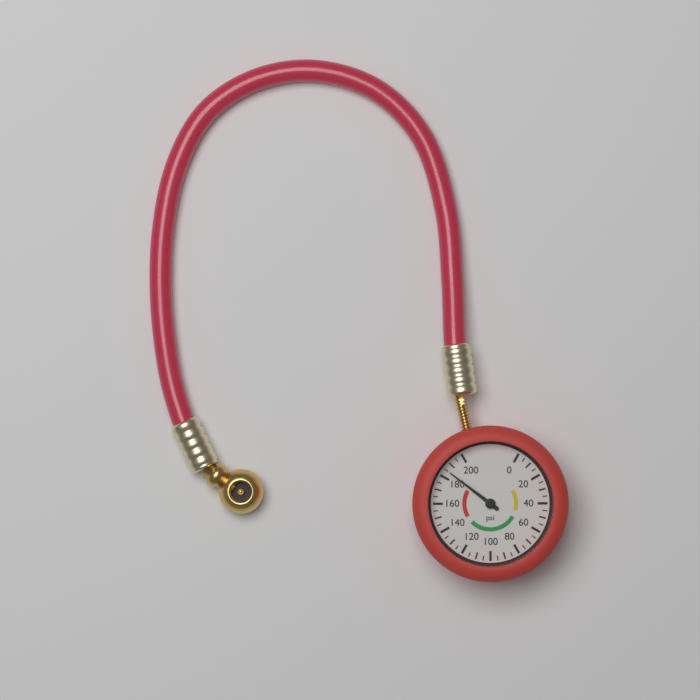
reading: 185 psi
